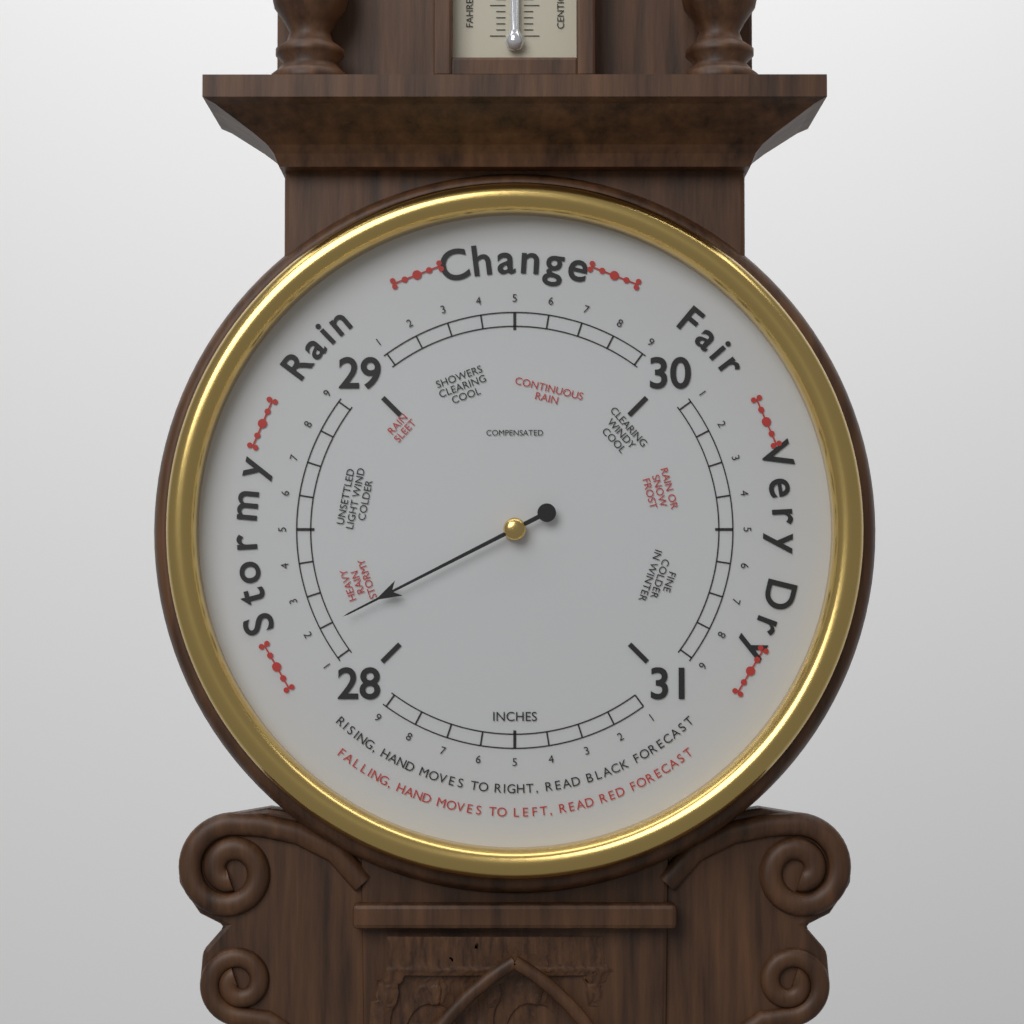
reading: 28.2 inHg
